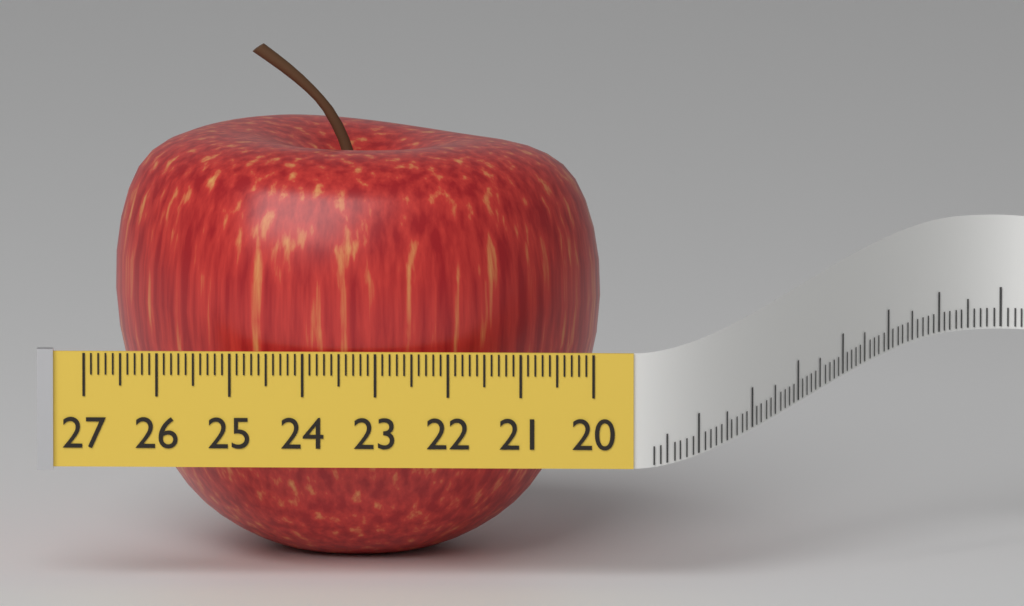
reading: 26.7 (no unit)
